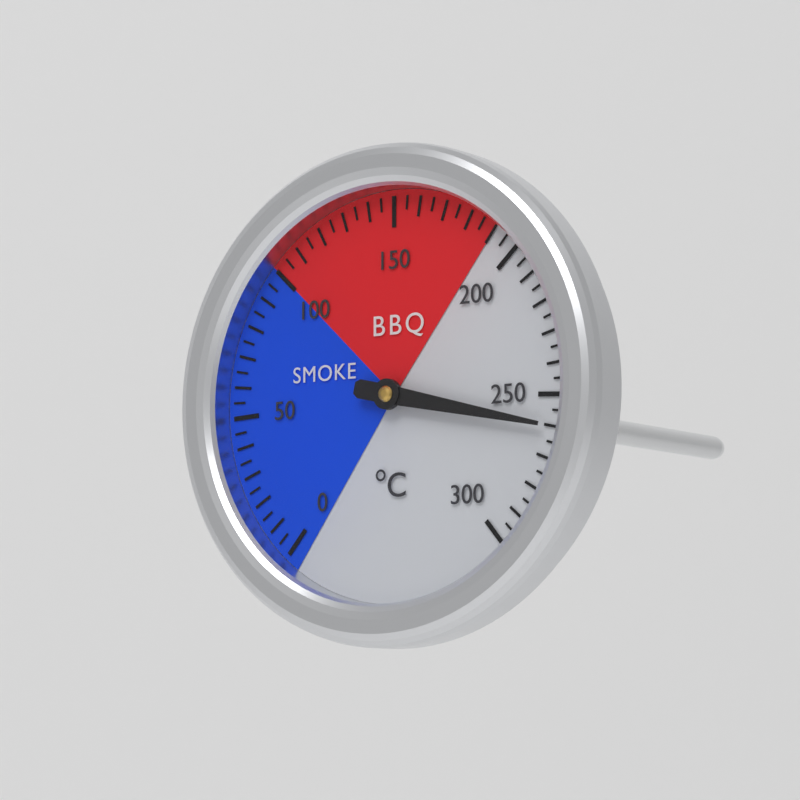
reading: 260 °C
